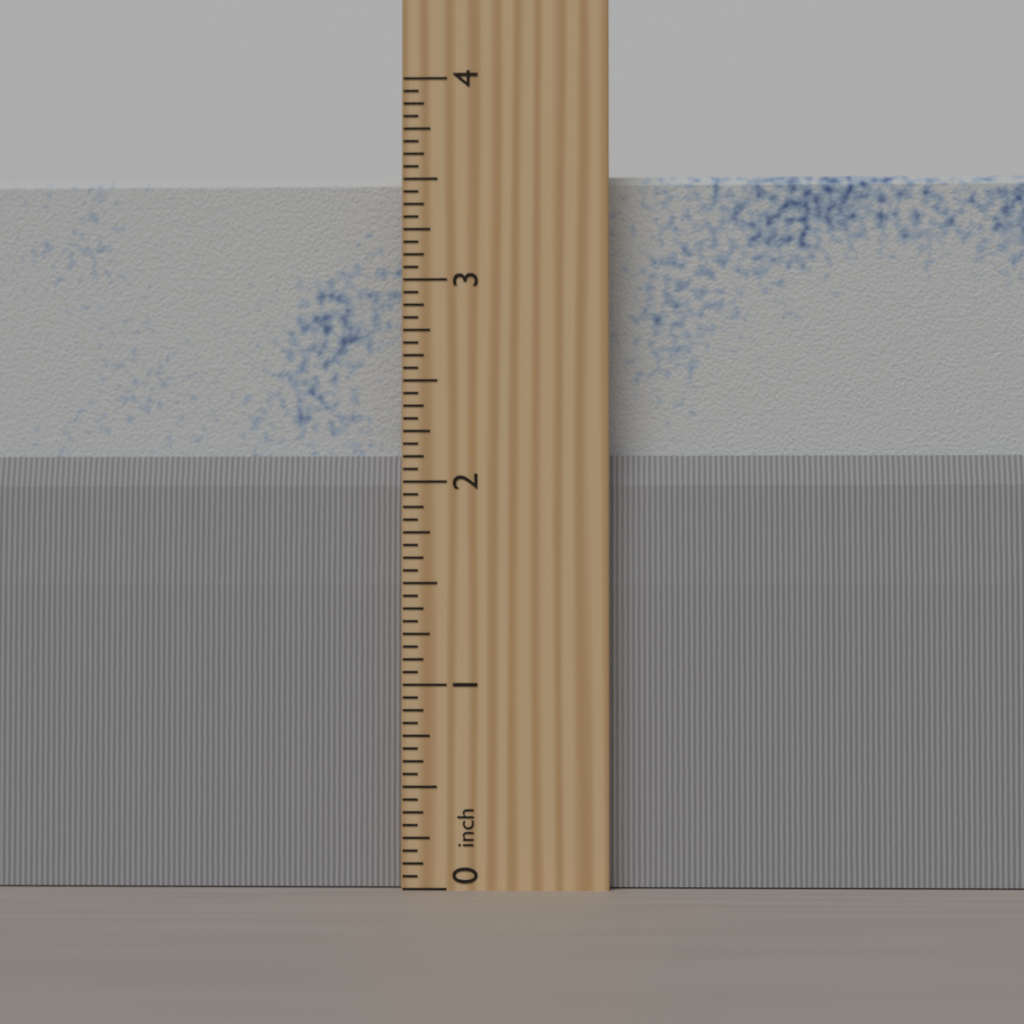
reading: 3.5625 inch
